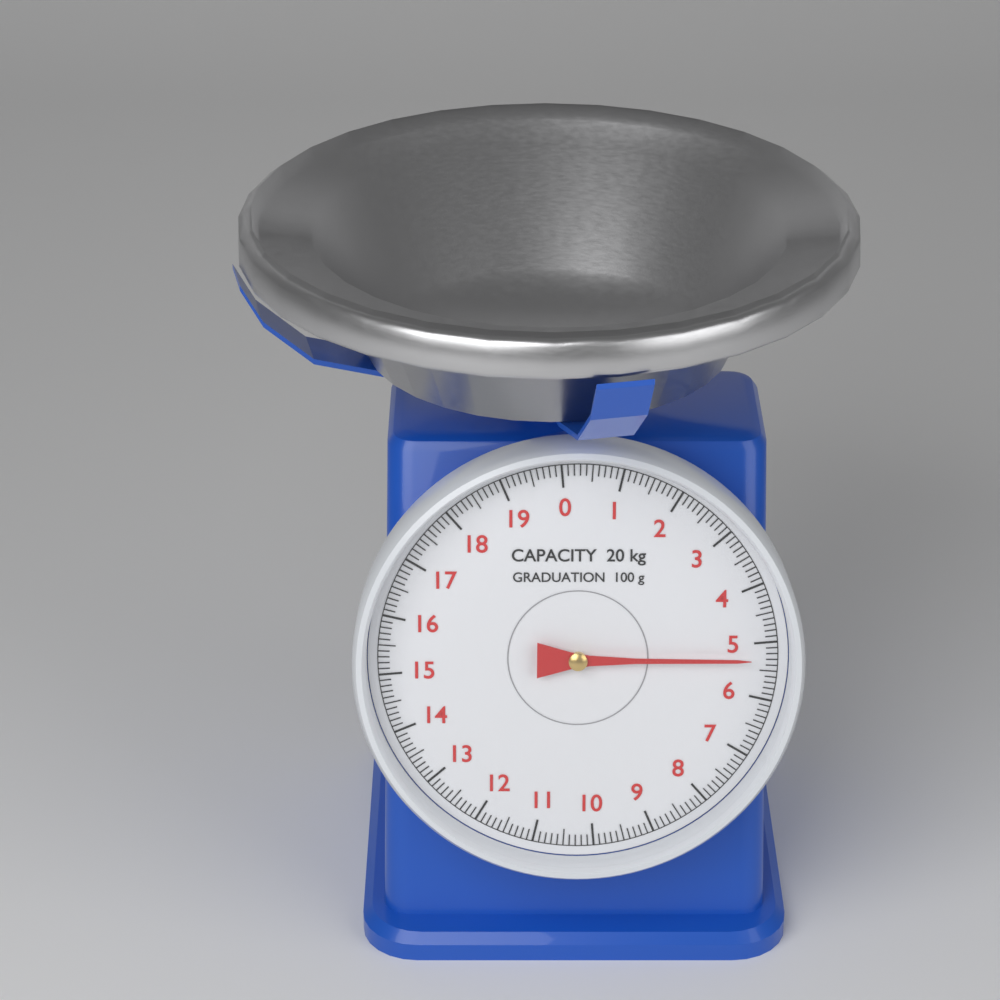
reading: 5.3 kg
